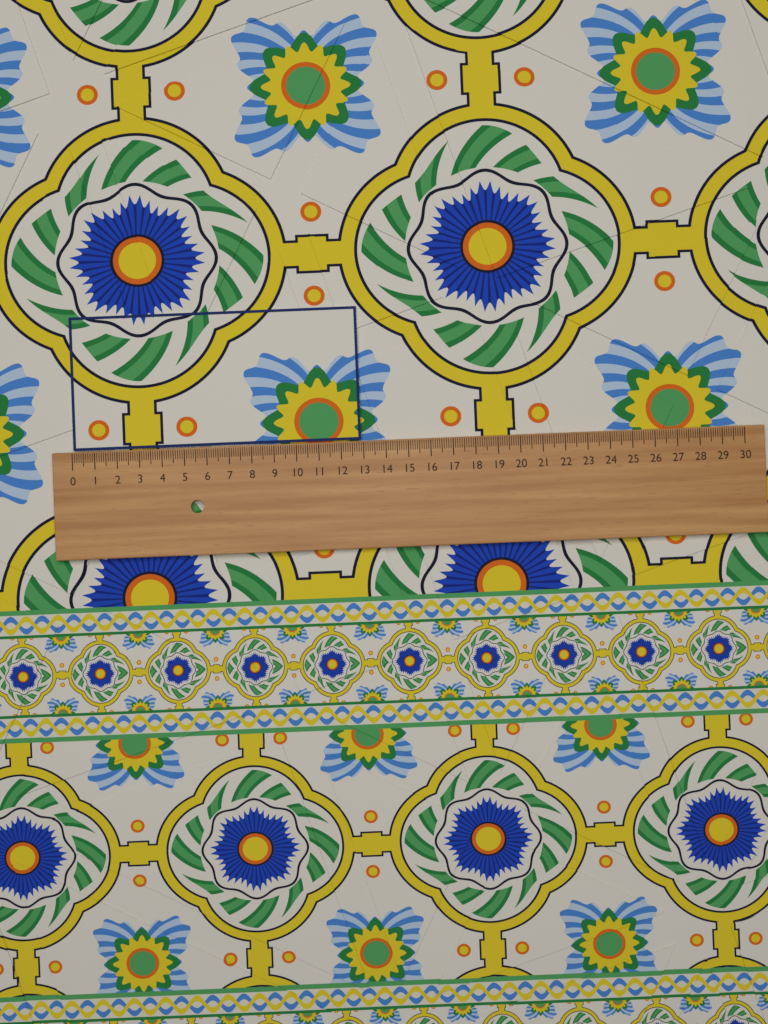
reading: 12.9 (no unit)
